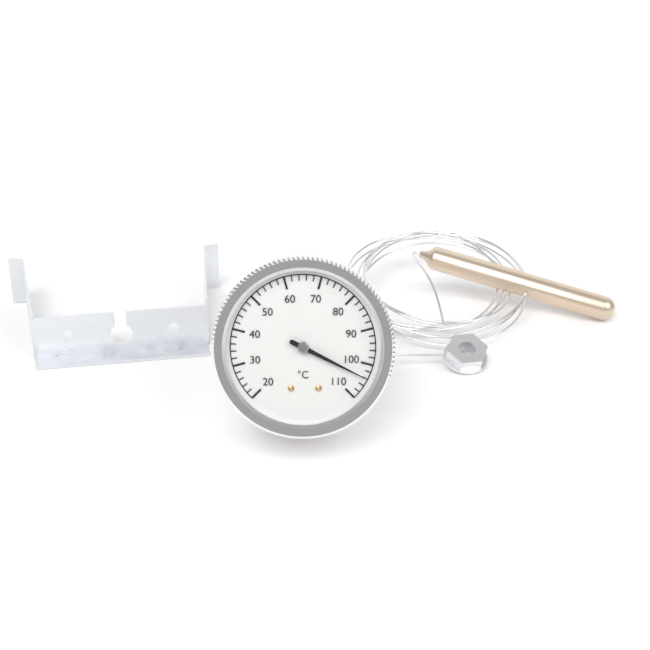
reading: 104 °C
